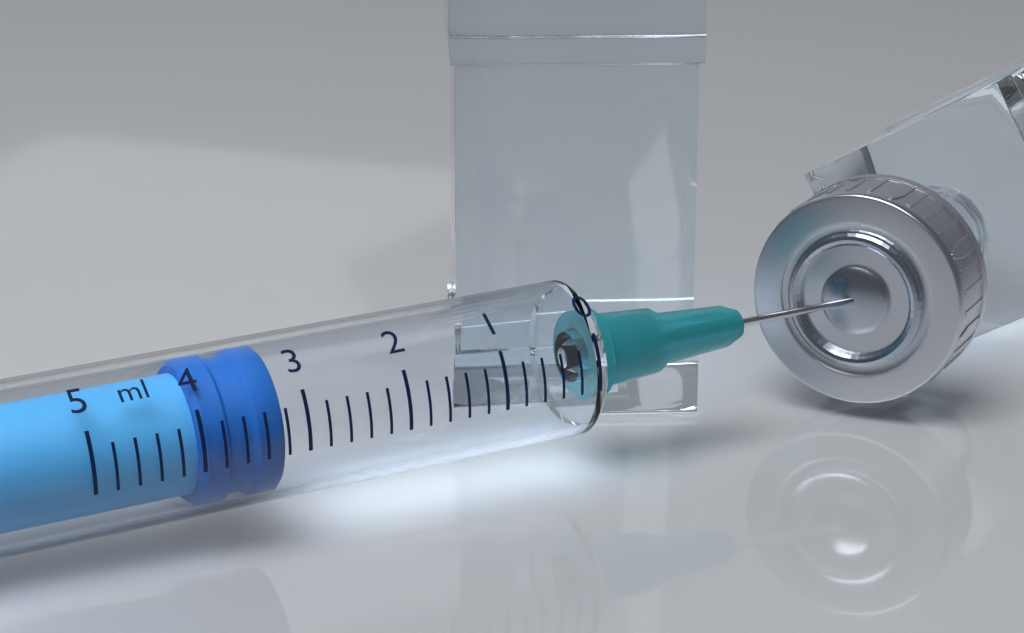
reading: 3.2 ml
